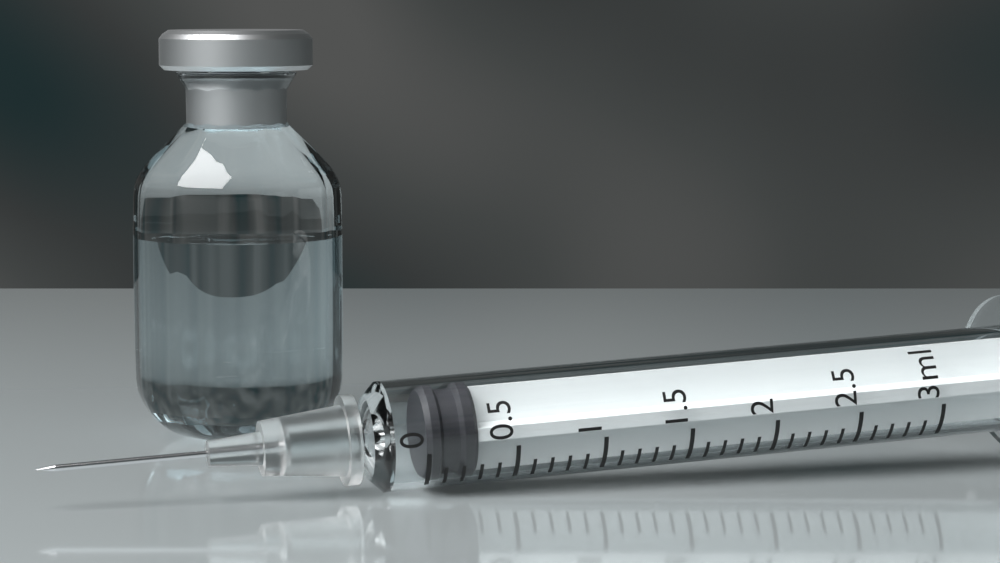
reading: 0.0 ml
